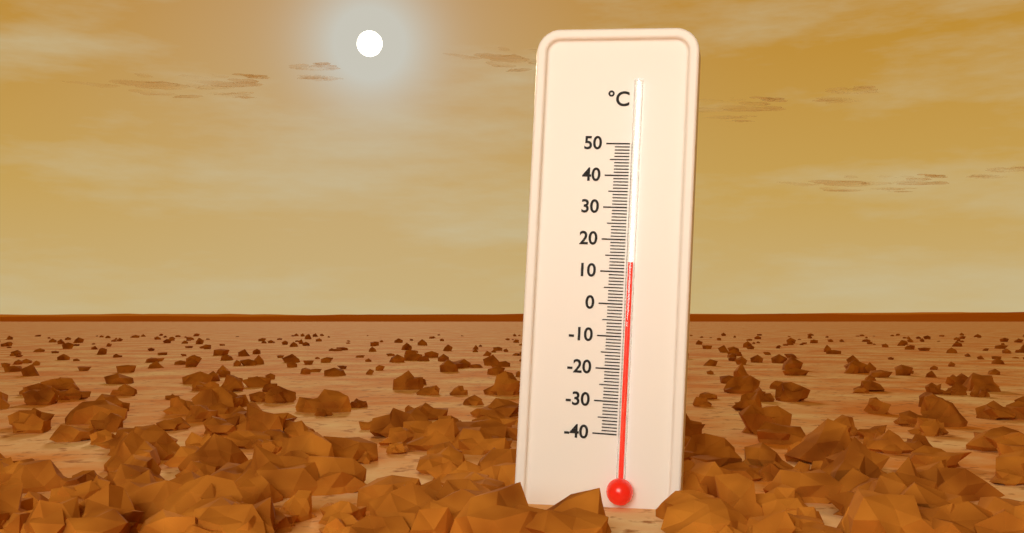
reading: 13 °C
